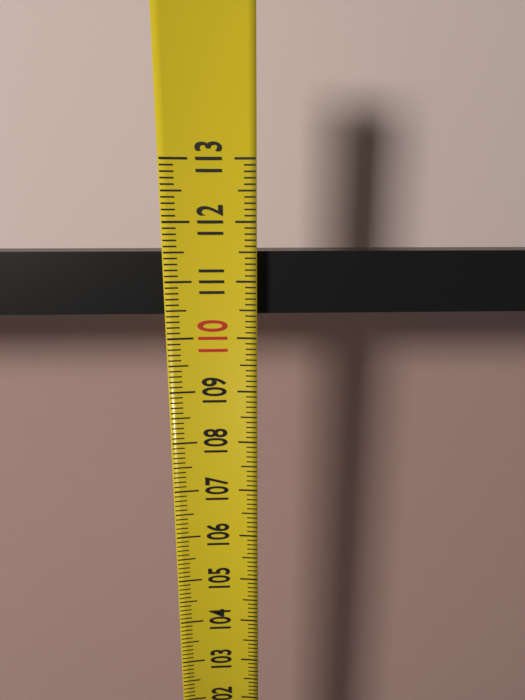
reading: 111.5 (no unit)
